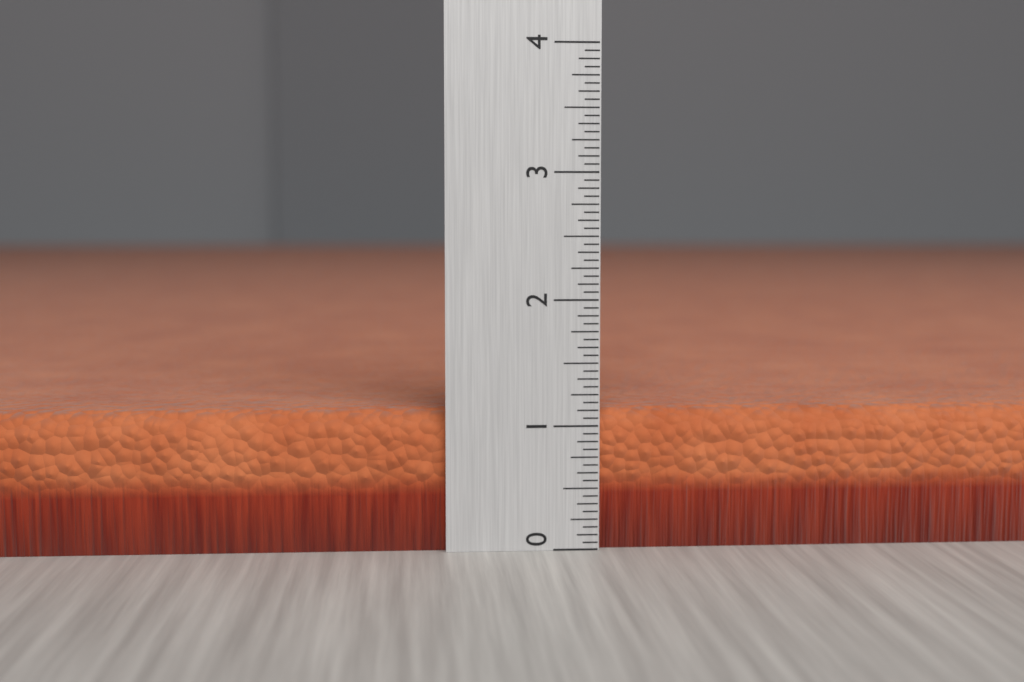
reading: 1.1250 (no unit)
